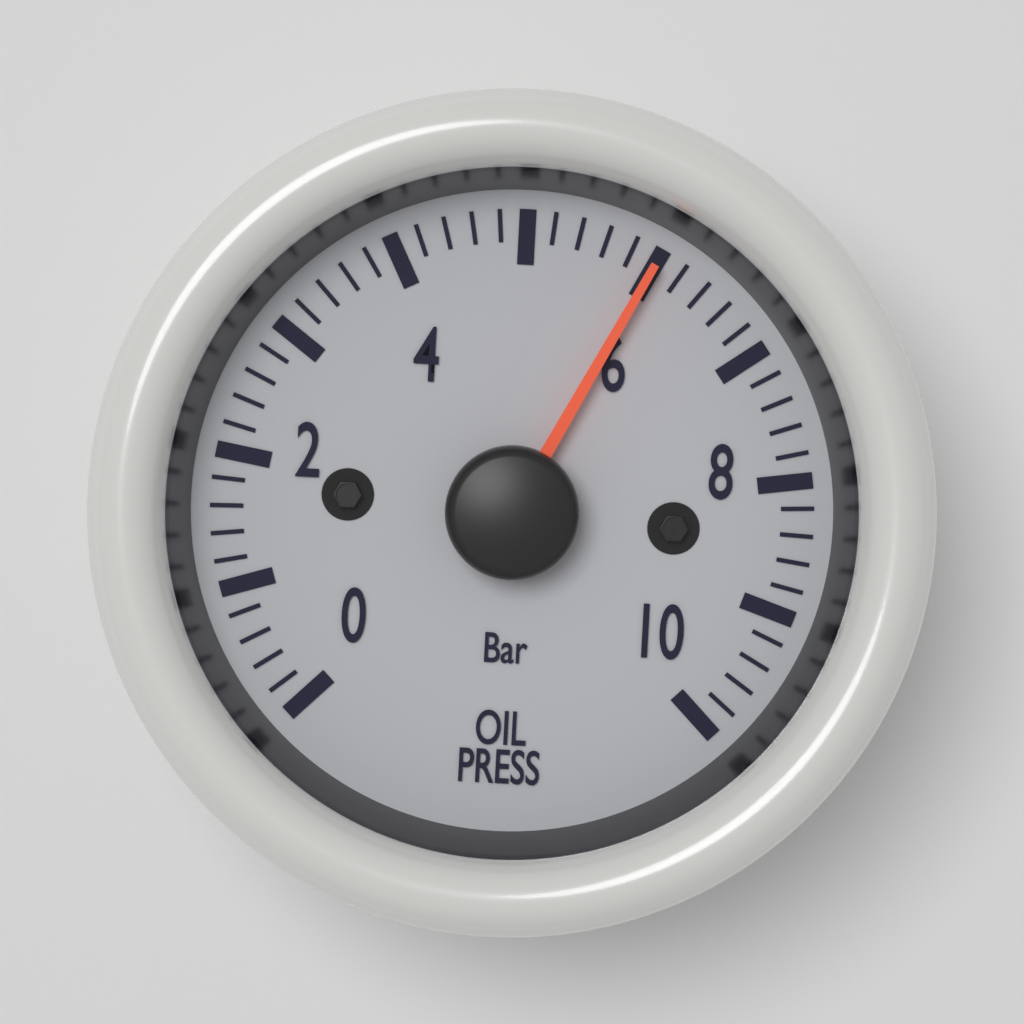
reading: 6.0 bar
